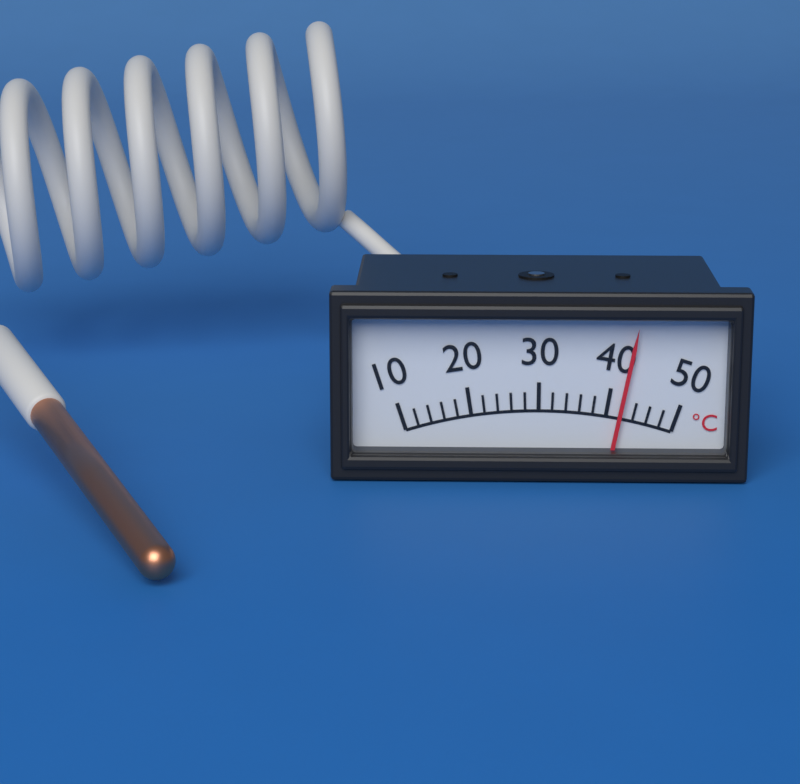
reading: 42 °C
